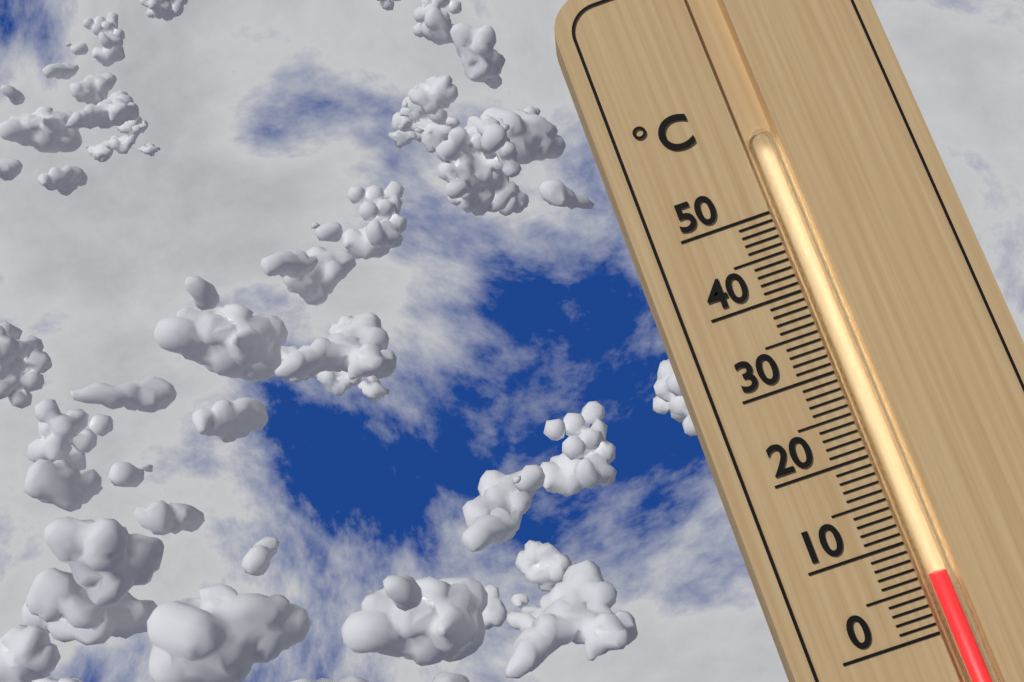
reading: 6 °C
